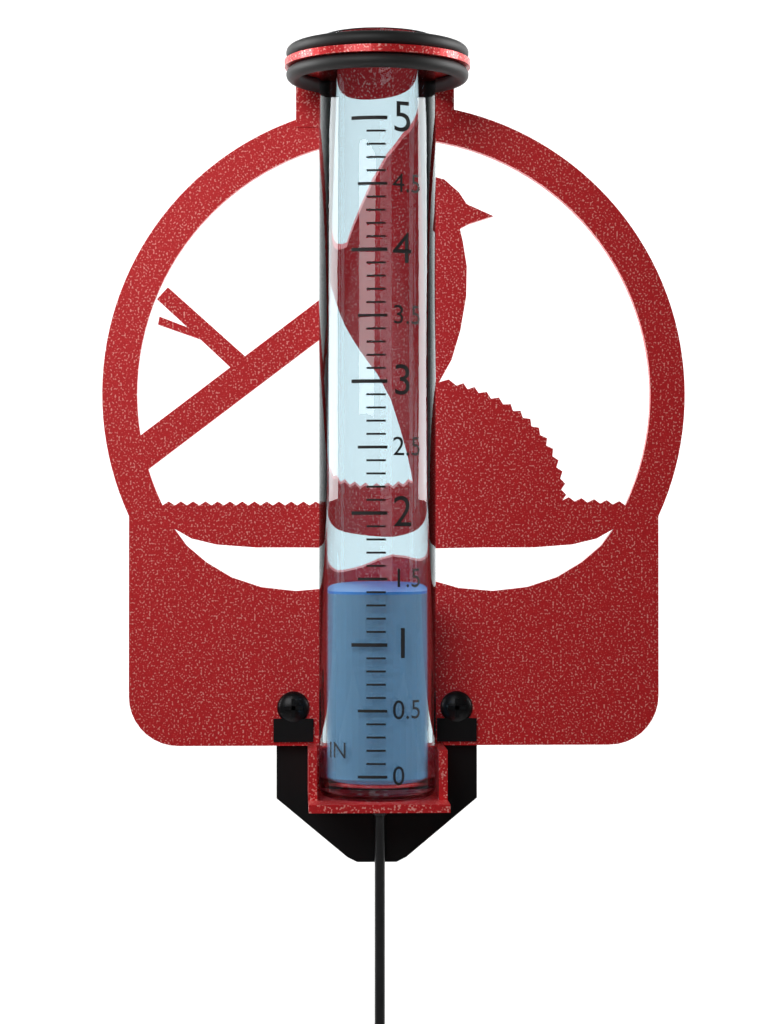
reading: 1.4 in
